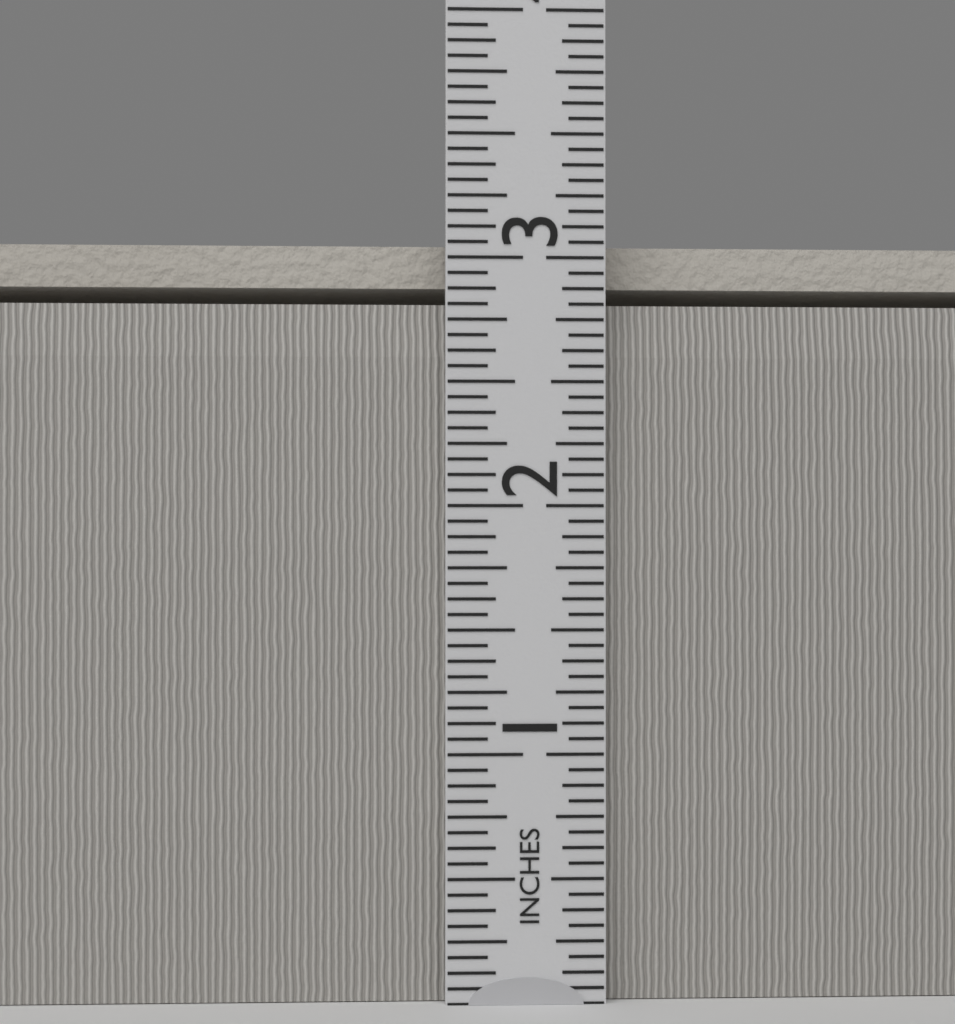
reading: 3.0625 in
